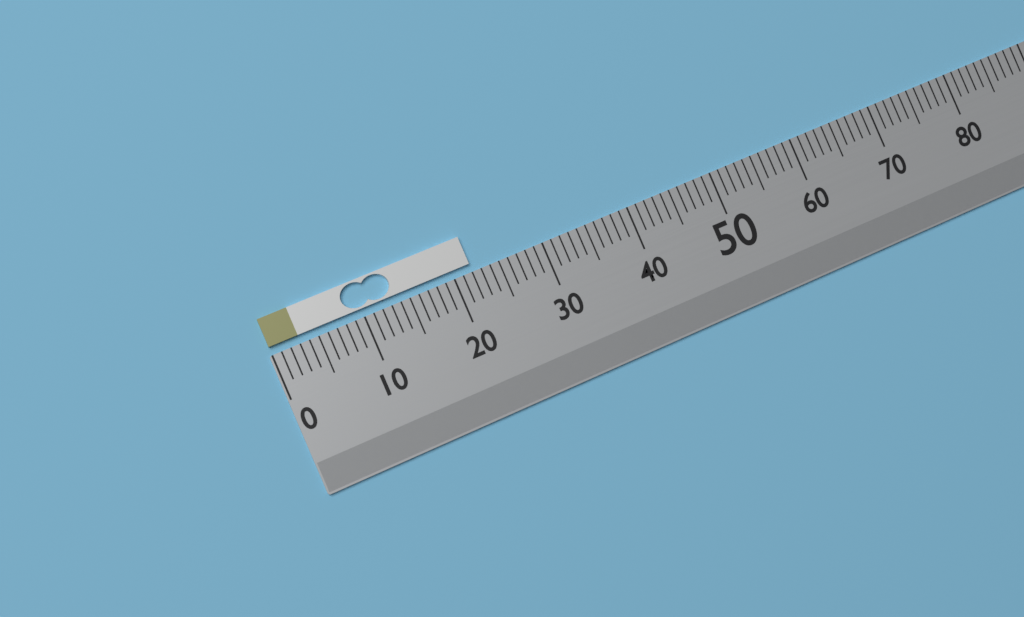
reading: 22 (no unit)
